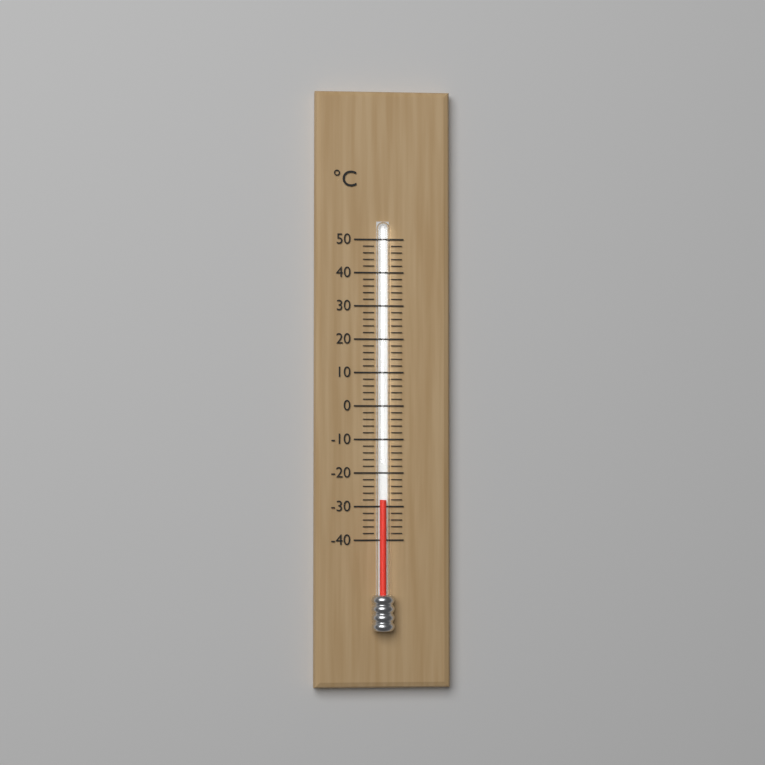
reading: -28 °C
